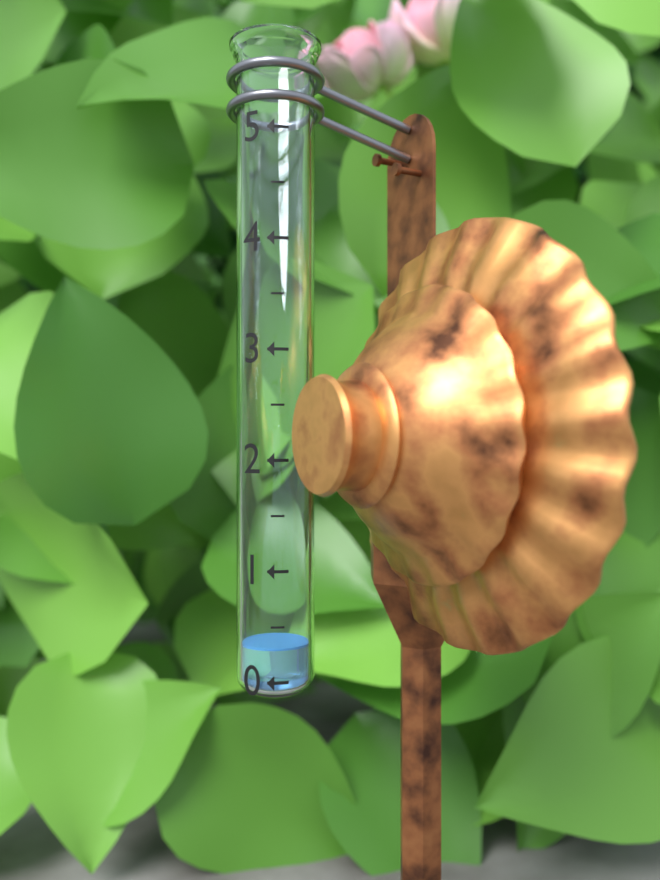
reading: 0.3 (no unit)
